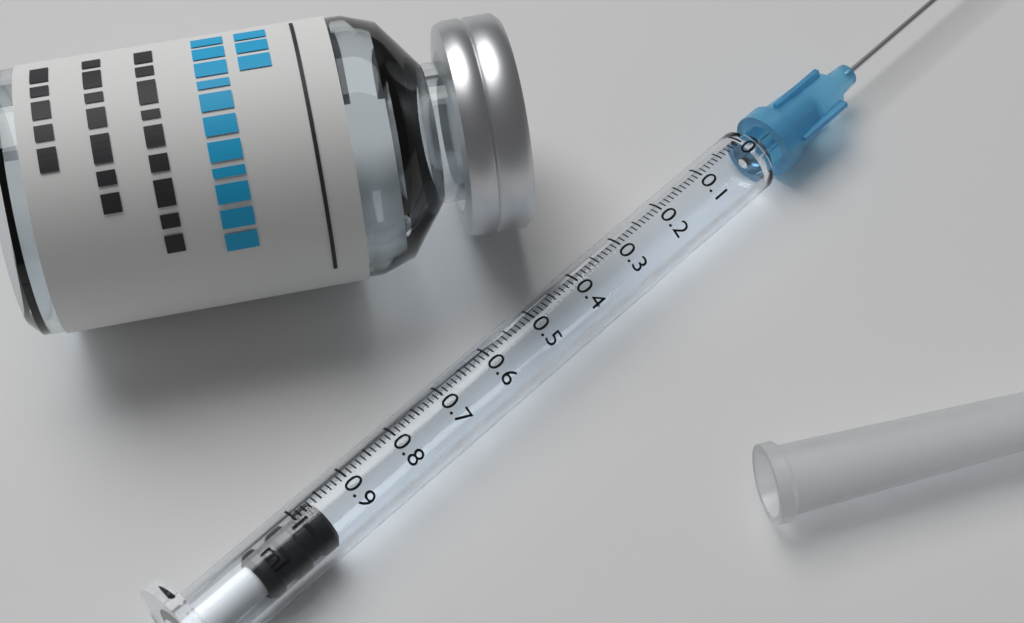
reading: 0.96 ml
